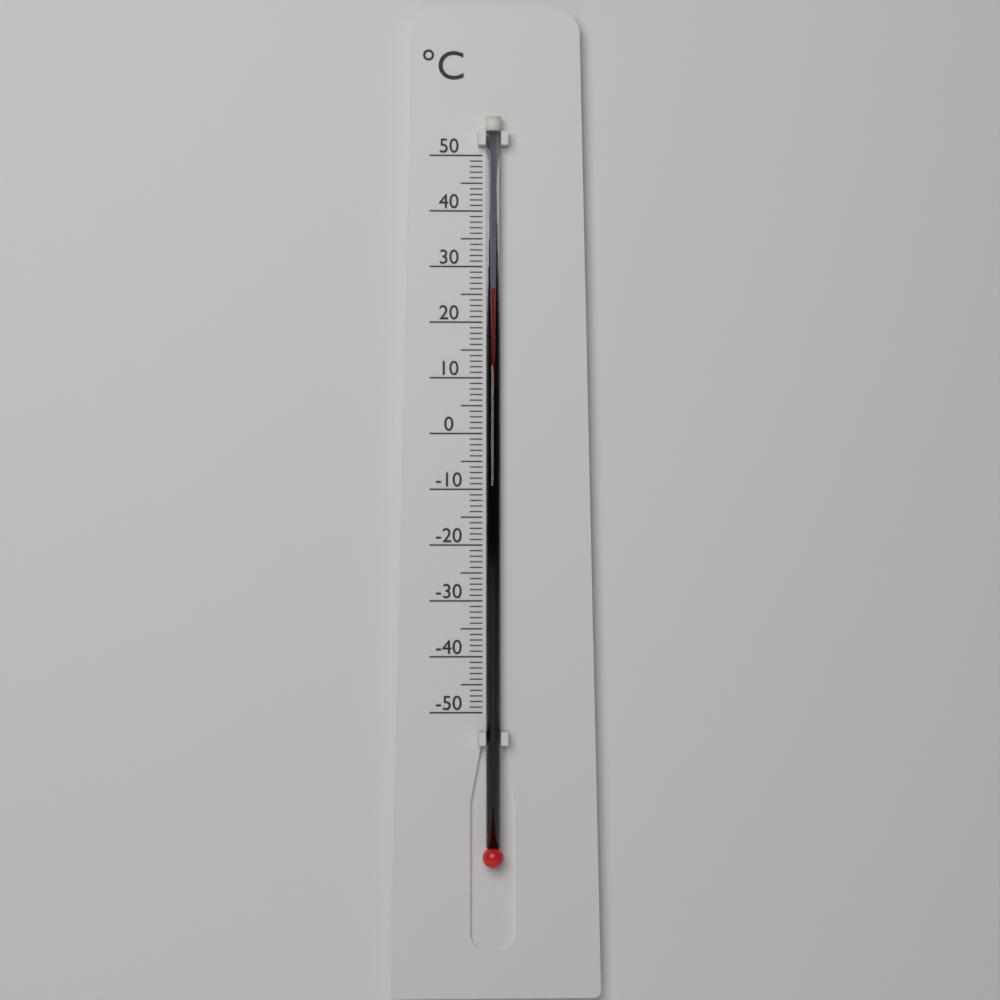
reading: 26 °C
